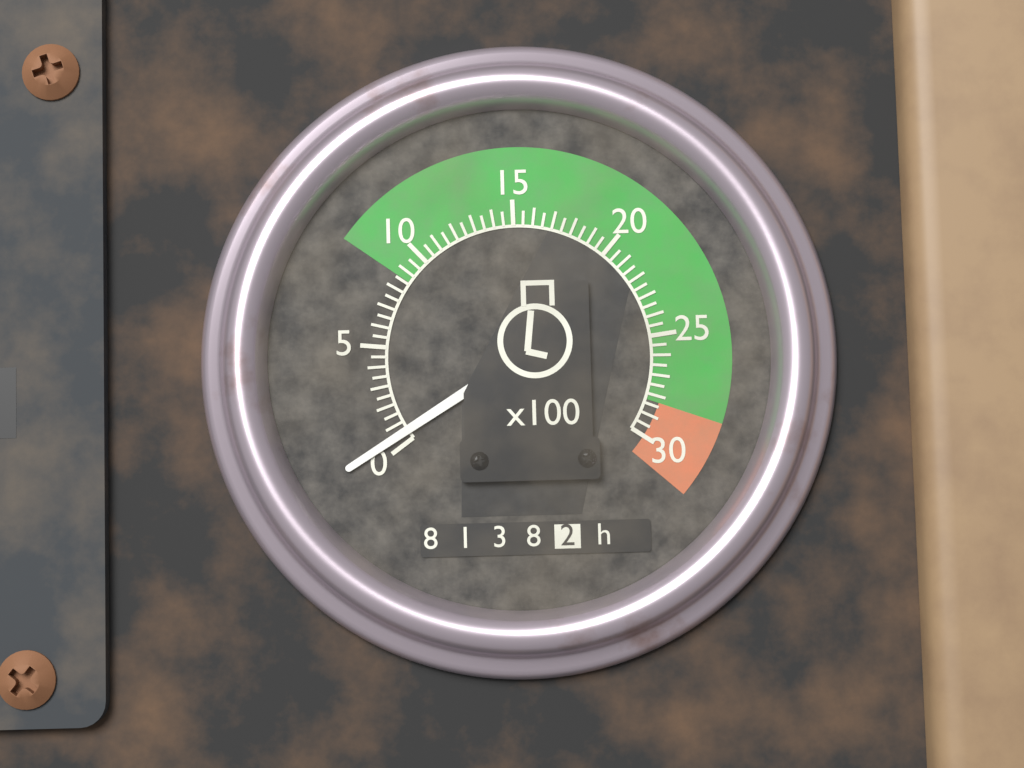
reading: 0.5 x100 rpm
